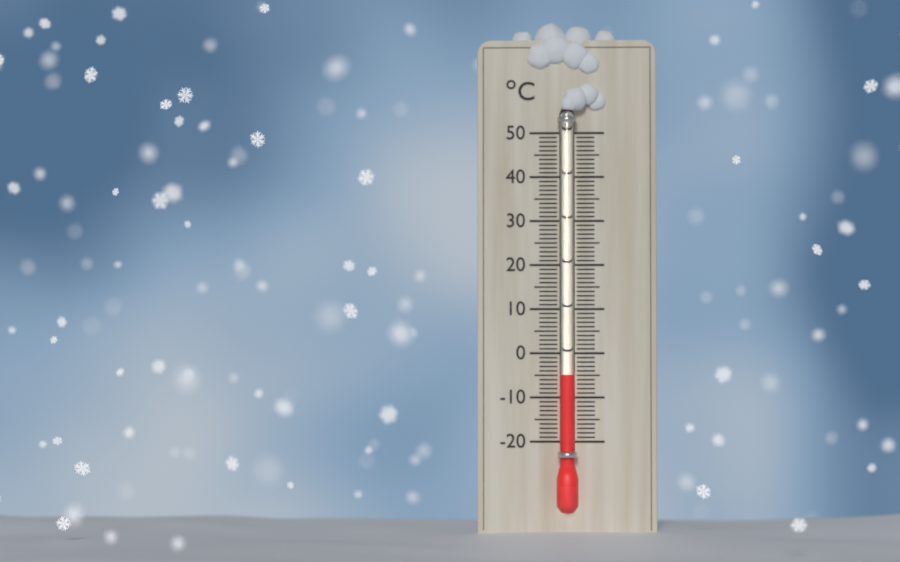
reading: -5 °C
